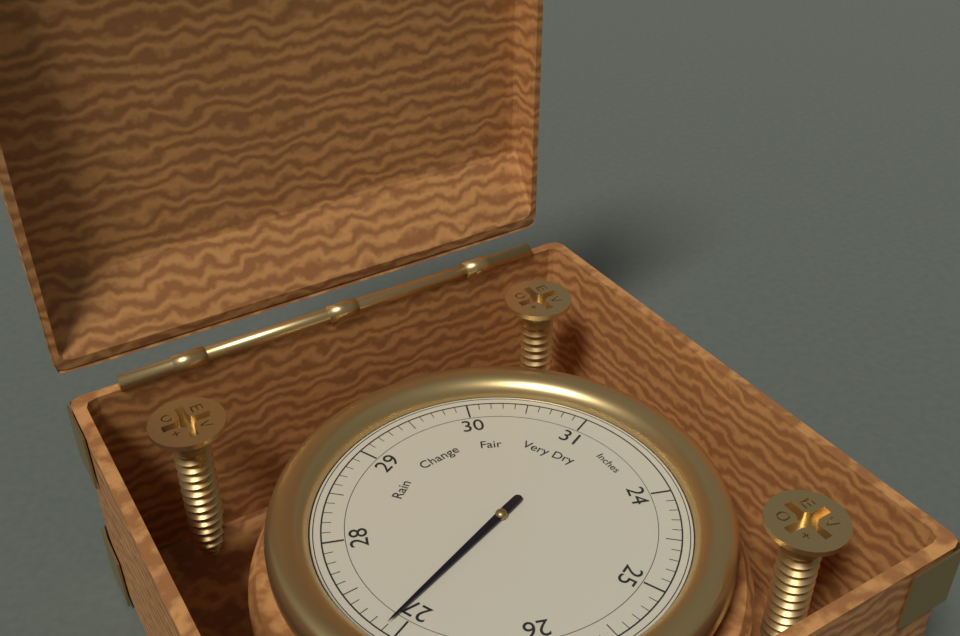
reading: 27.1 Inches
